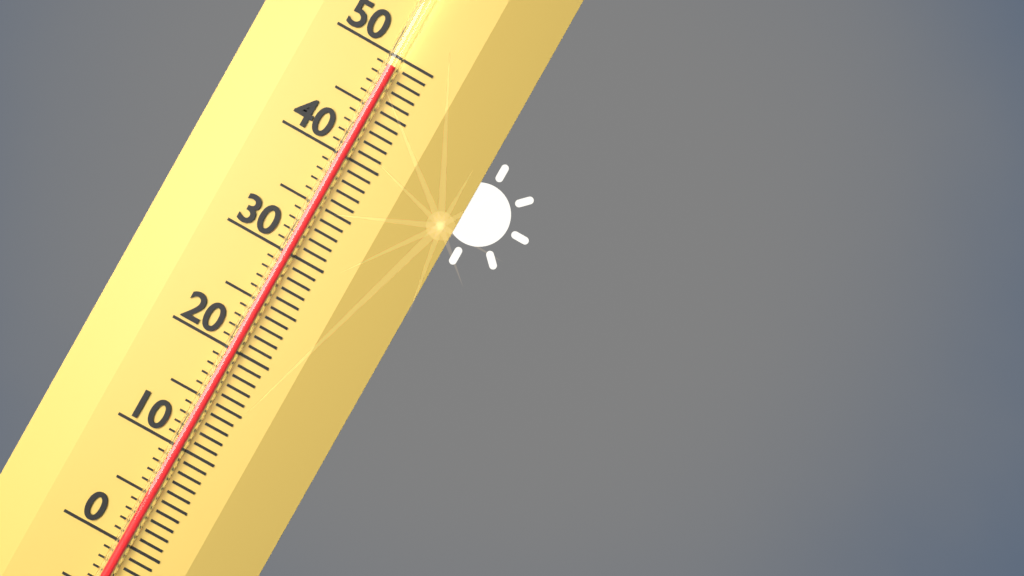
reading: 49 (no unit)
